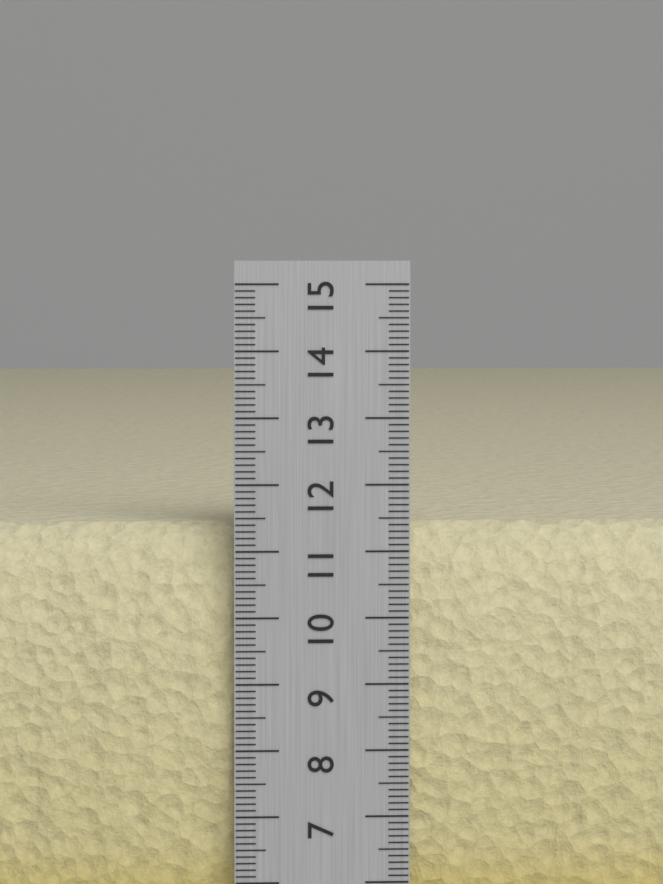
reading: 11.4 cm
